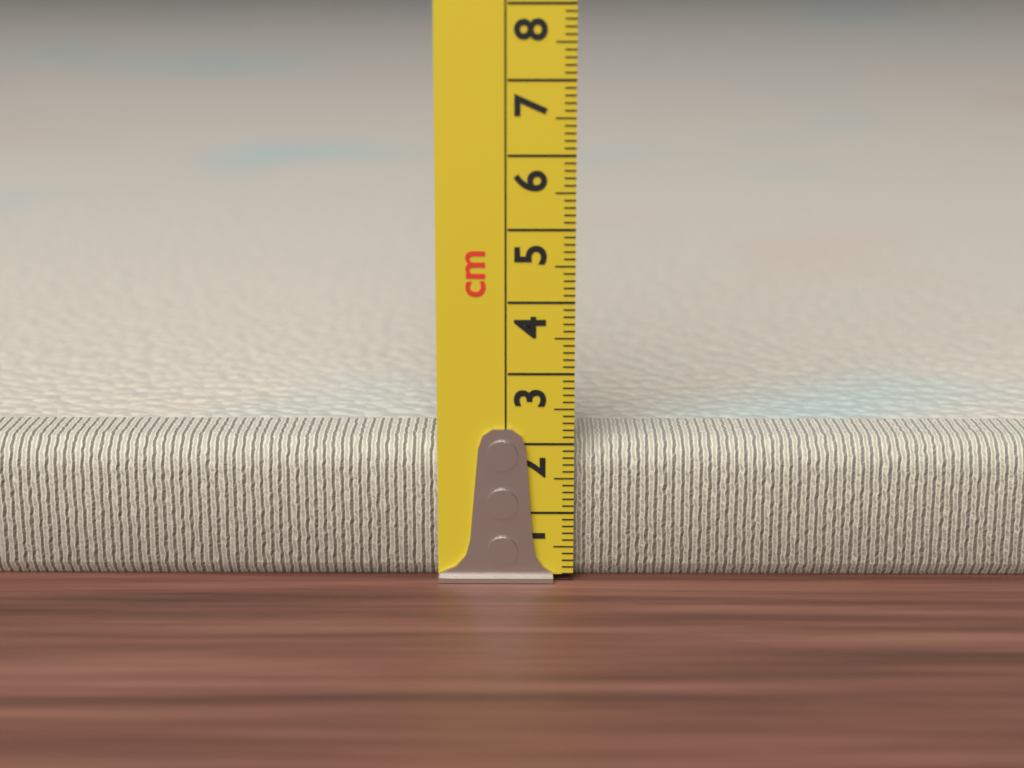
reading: 2.0 cm
